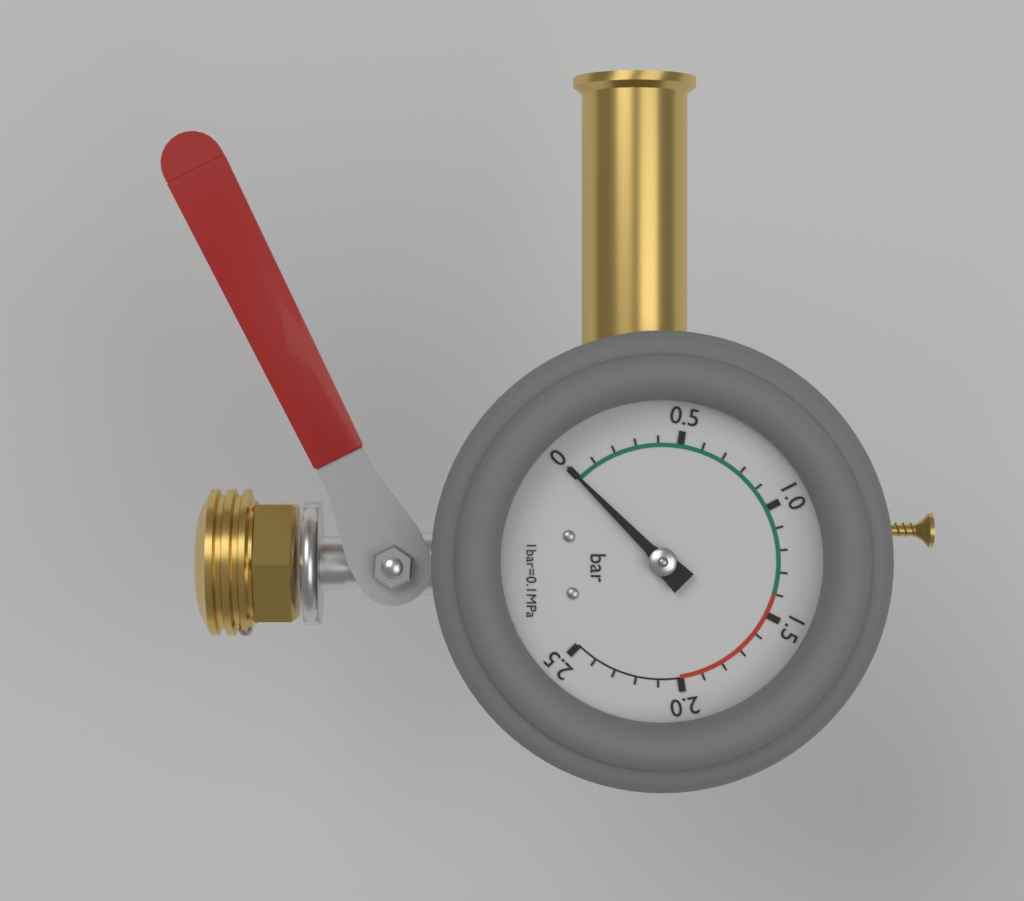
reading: 0.0 bar
